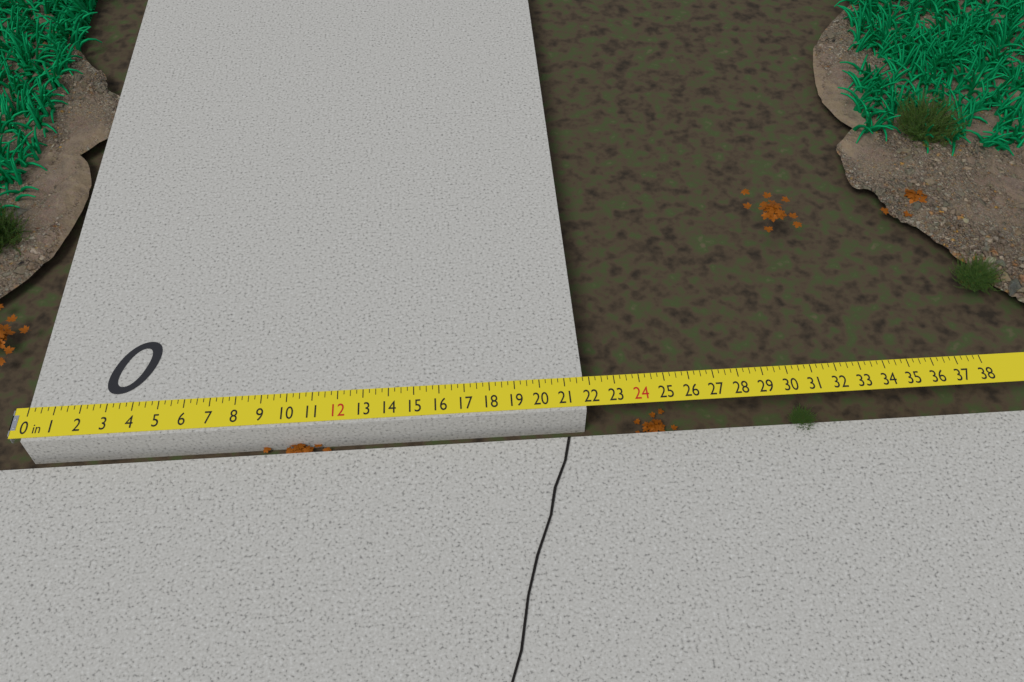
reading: 21.75 in
